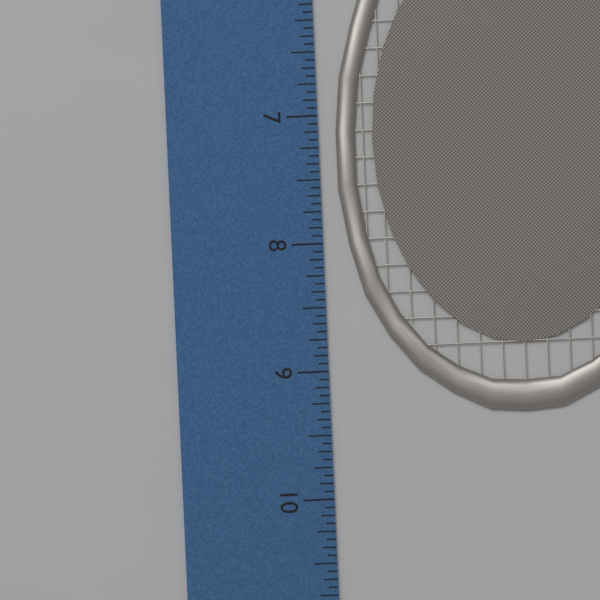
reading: 9.3750 inch
